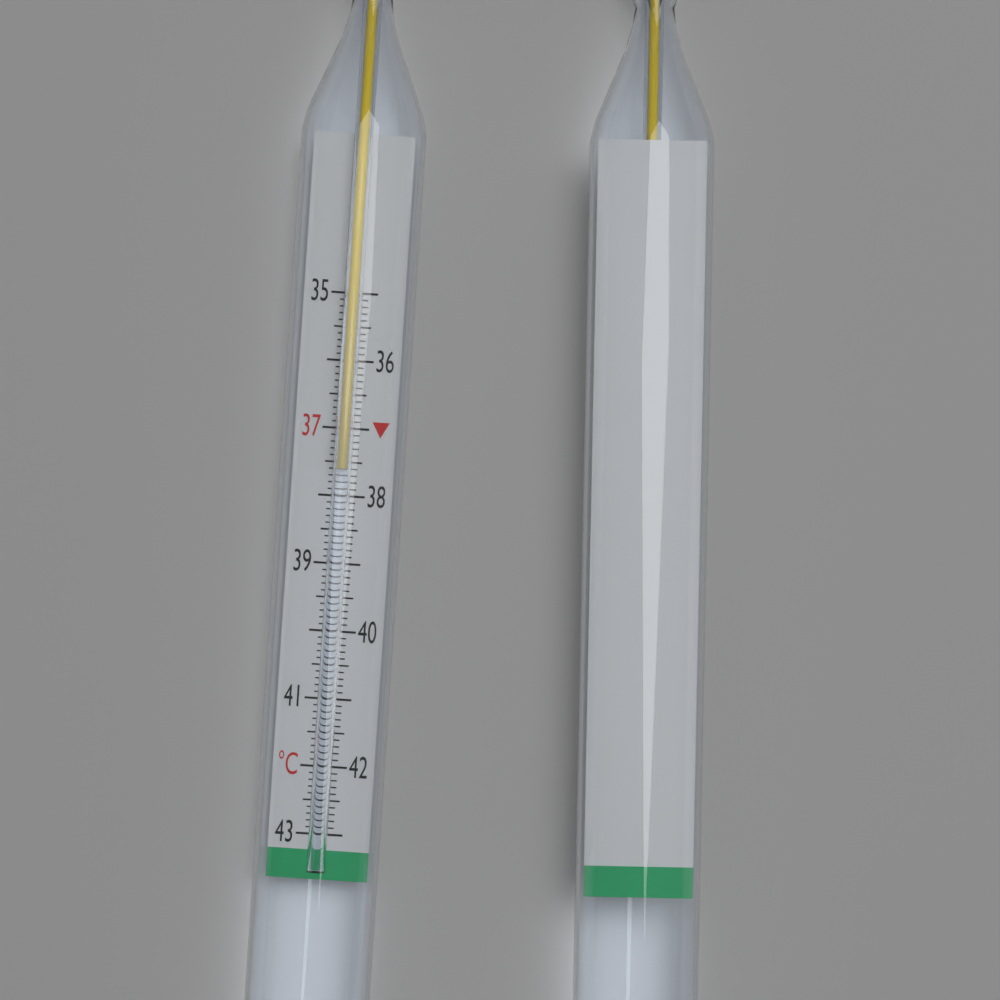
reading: 37.6 °C
